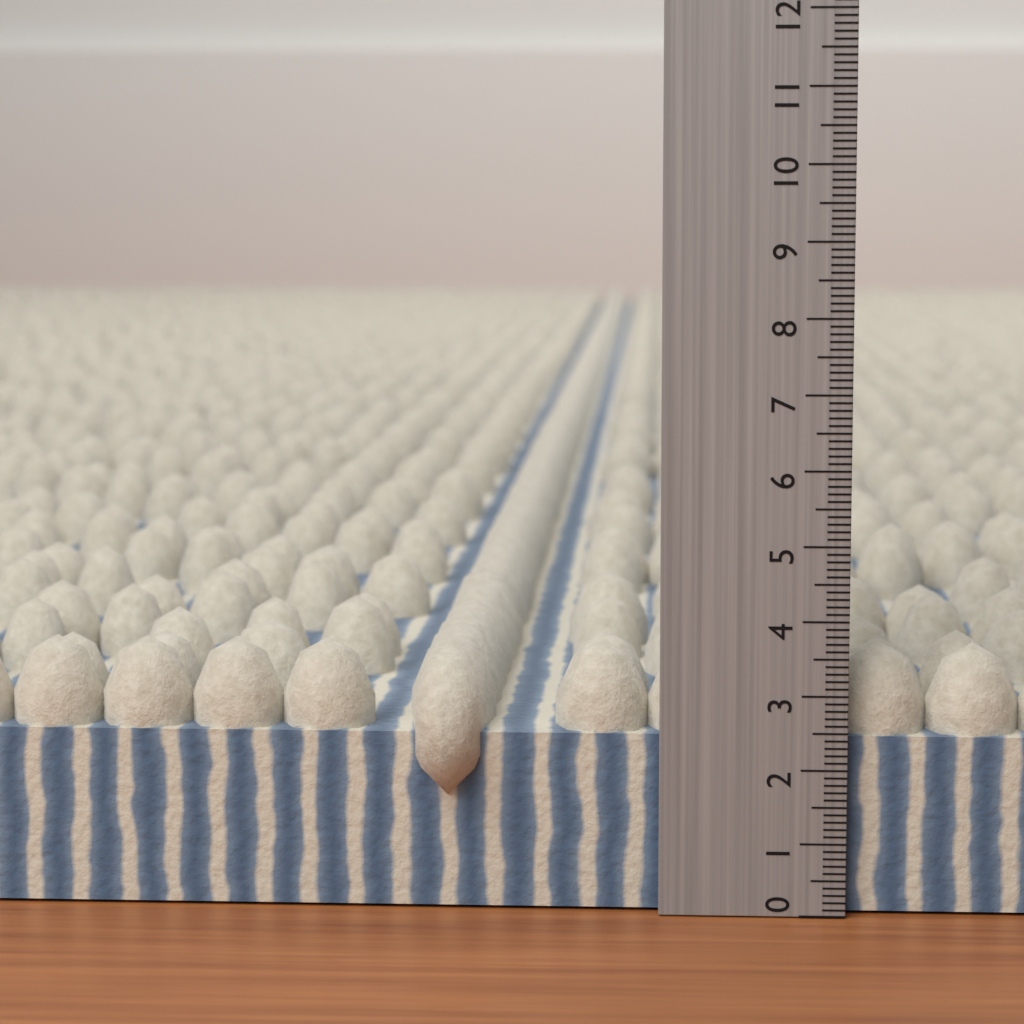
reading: 3.6 (no unit)
